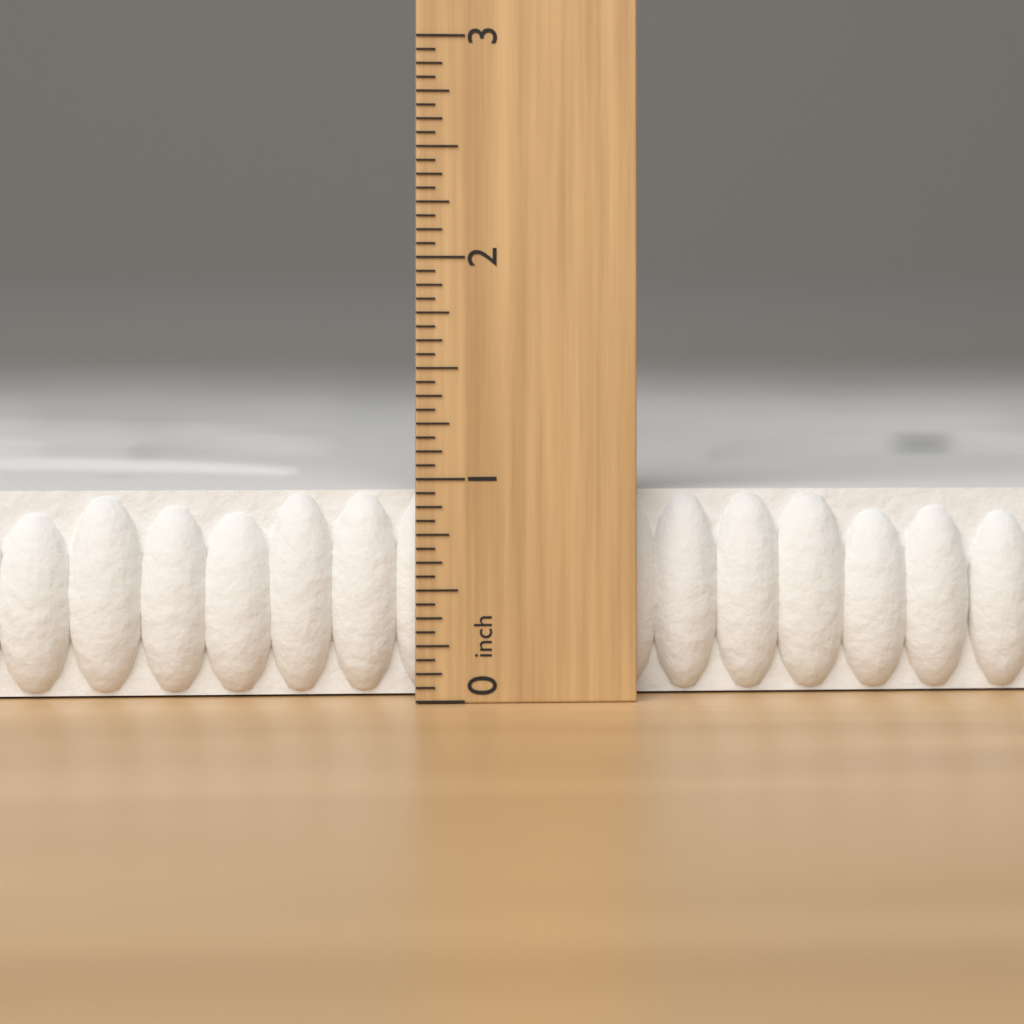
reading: 0.9375 inch
